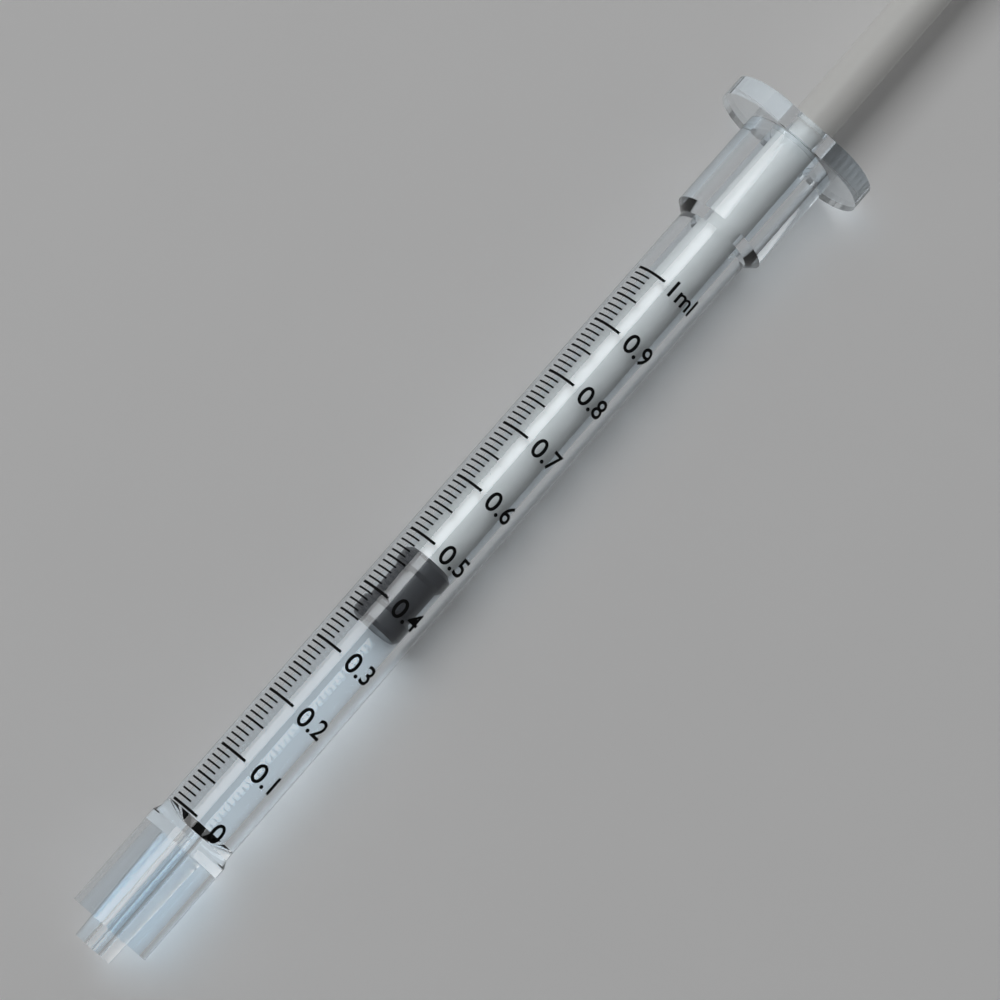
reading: 0.36 ml
